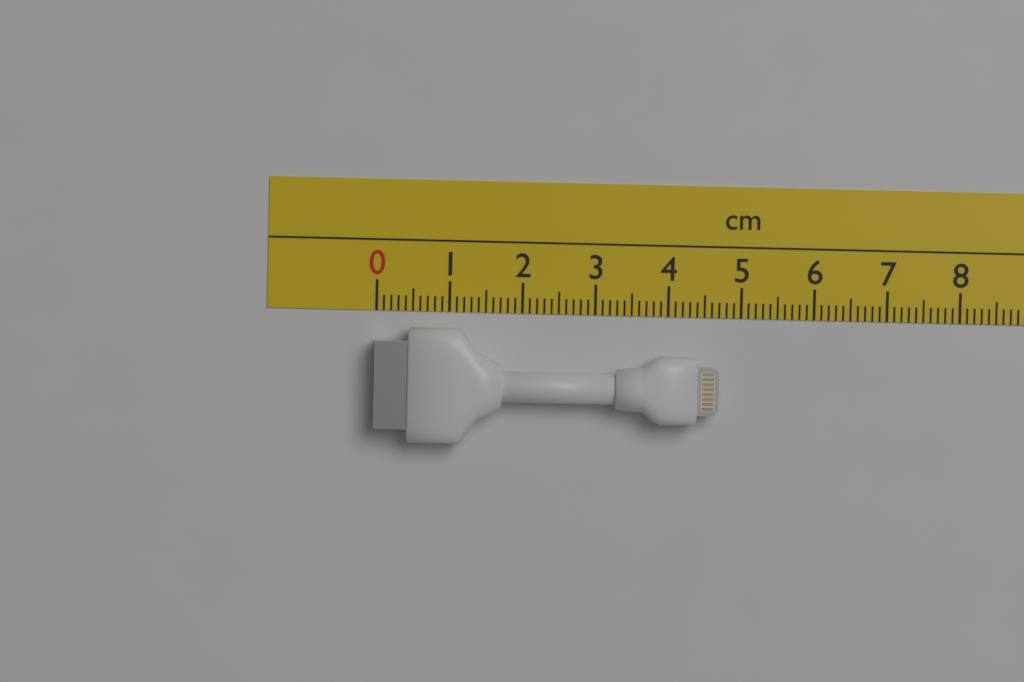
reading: 4.7 cm
